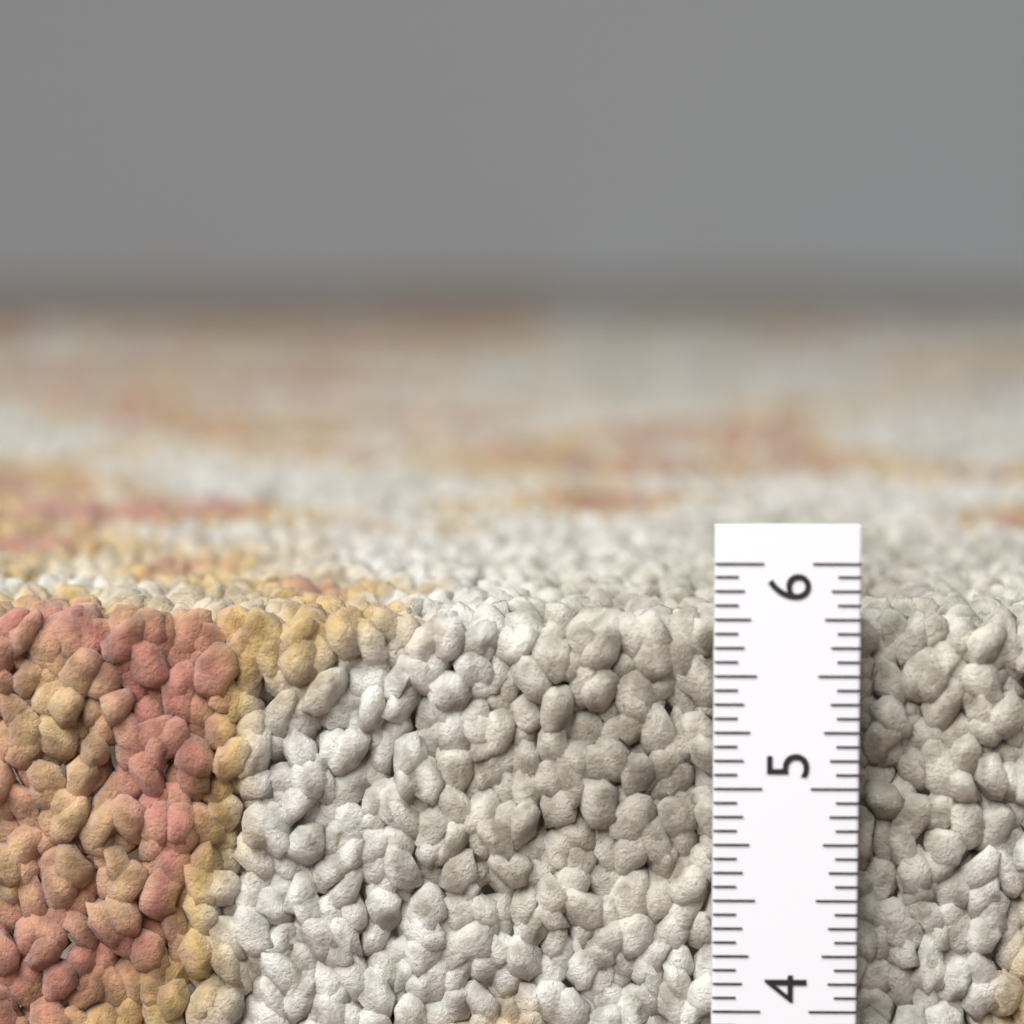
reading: 5.7500 in
